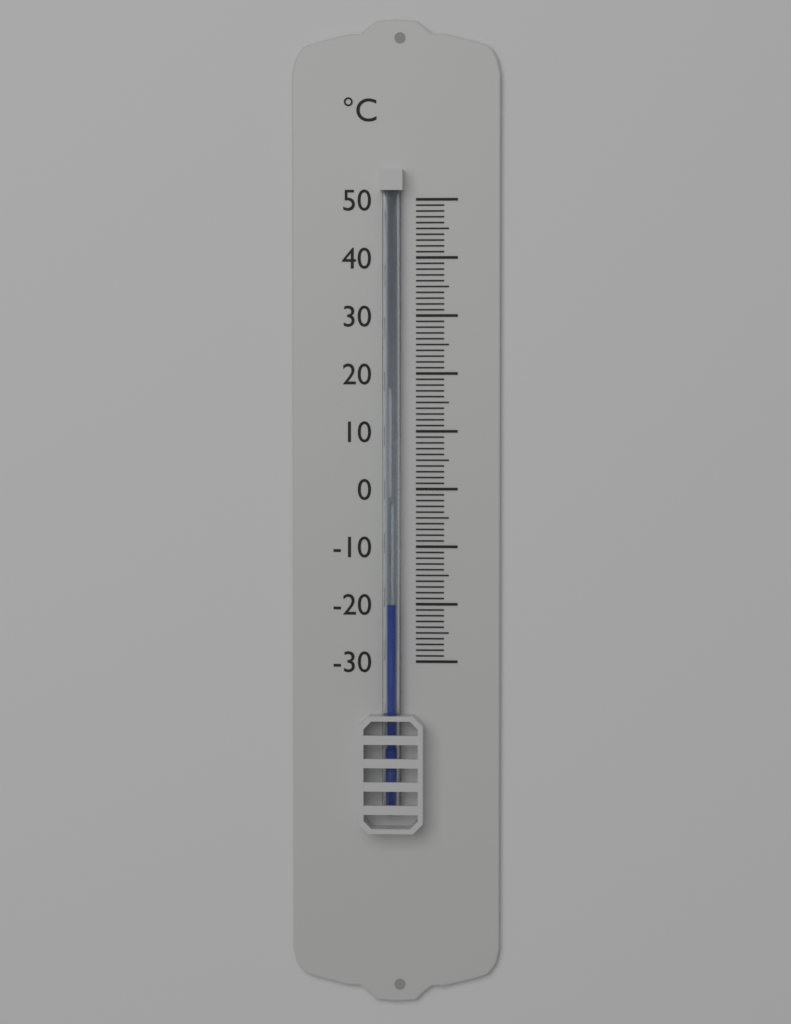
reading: -20 °C
